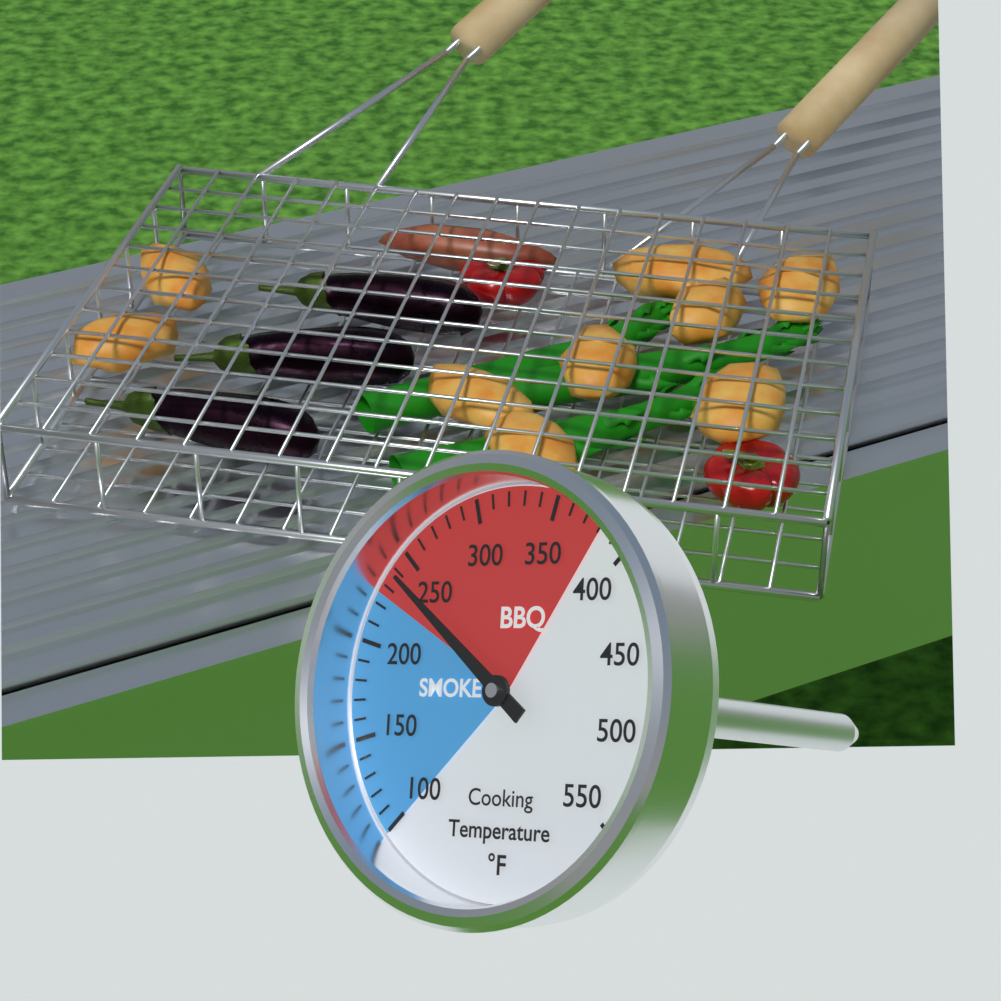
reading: 240 °F
